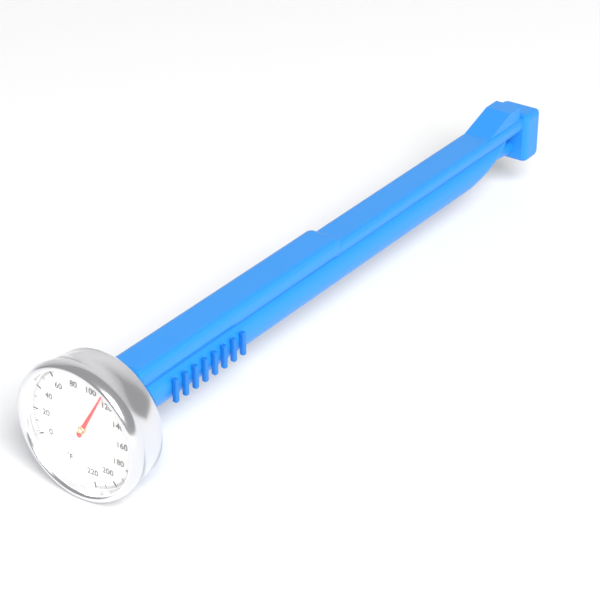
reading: 112 °F
